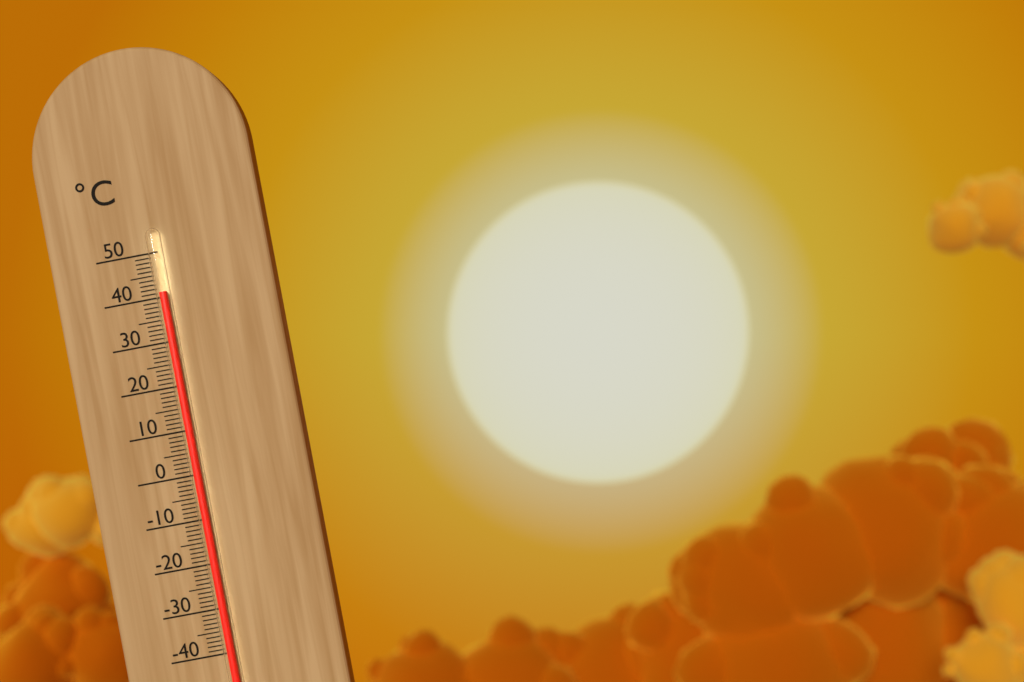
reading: 41 °C
